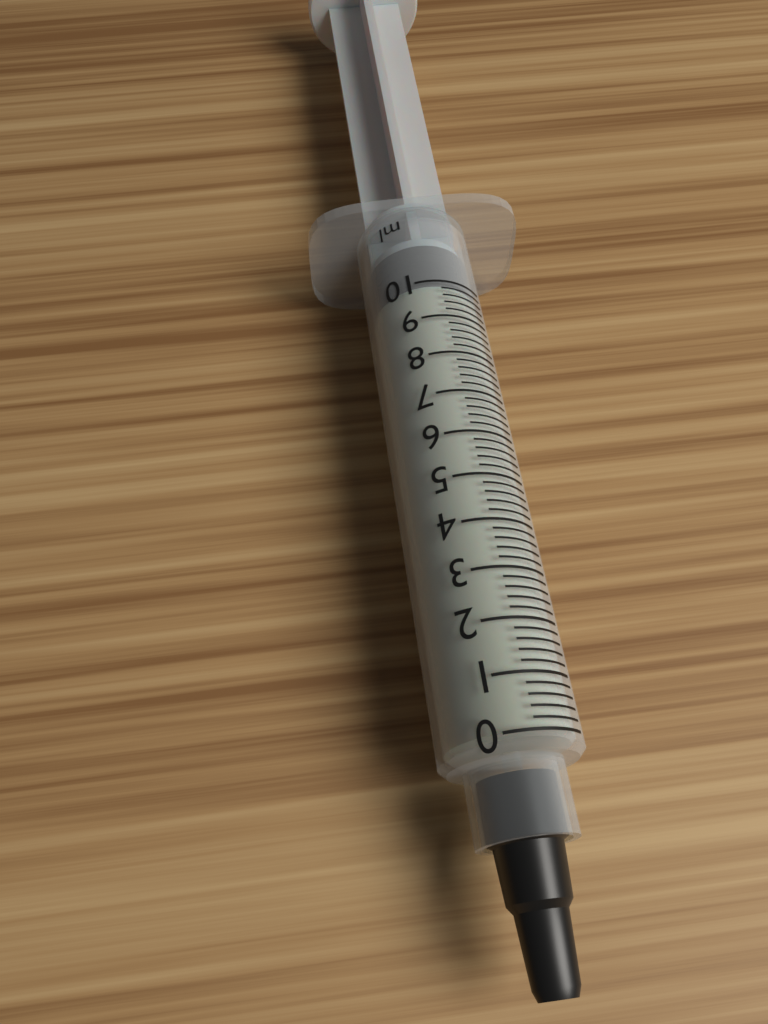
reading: 10.0 ml
